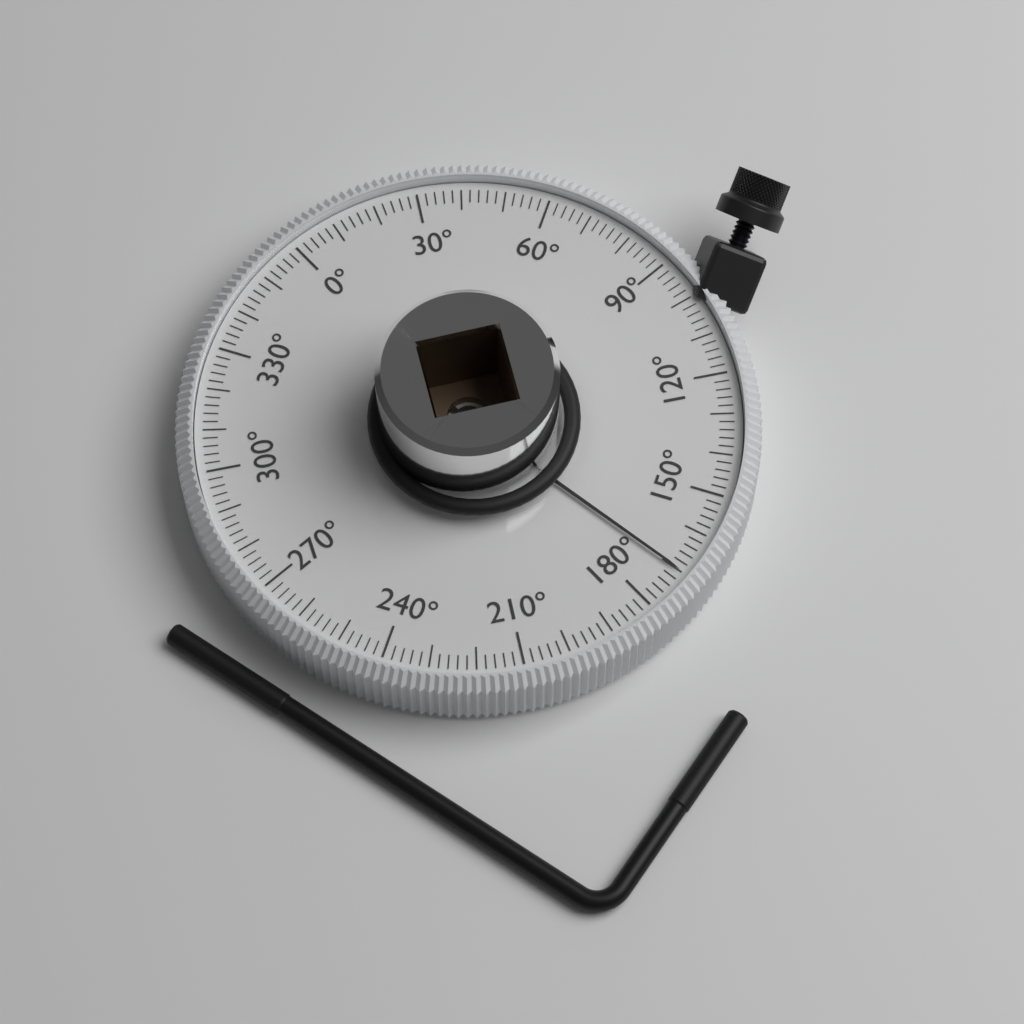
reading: 170 °
